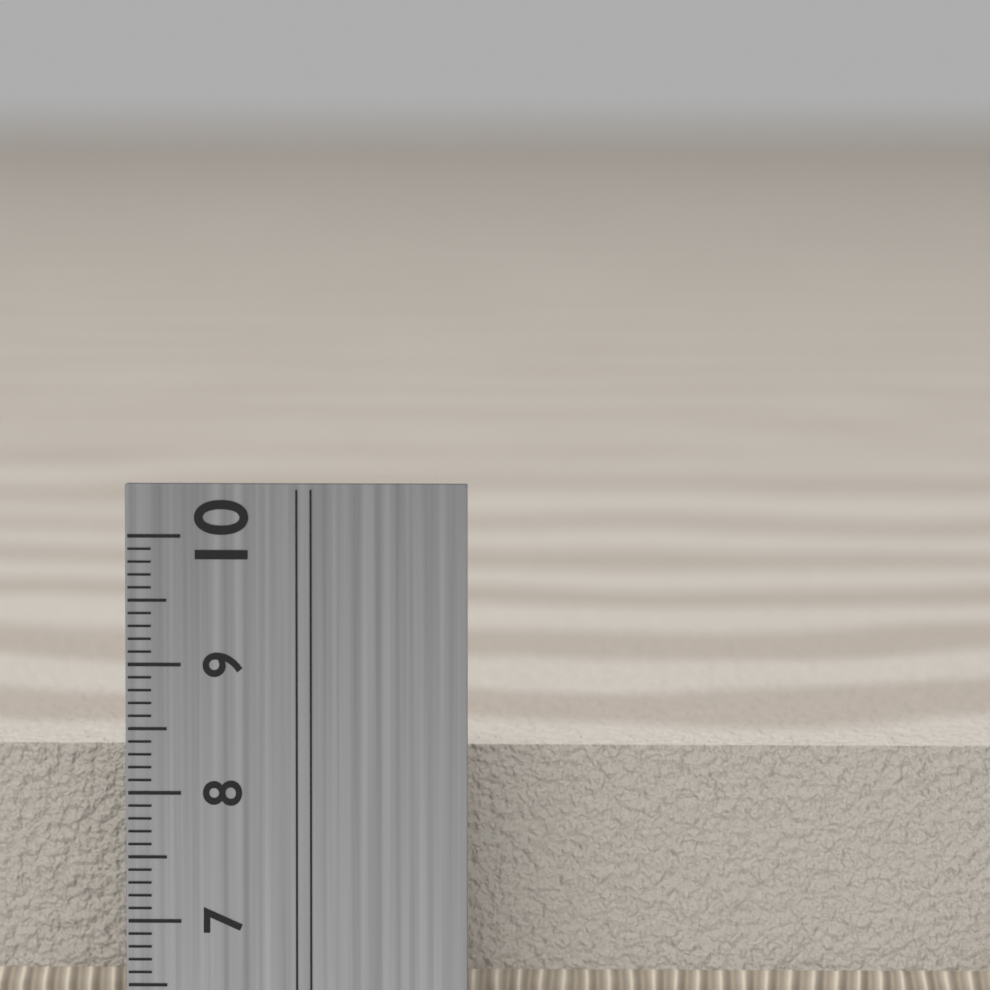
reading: 8.2 cm
